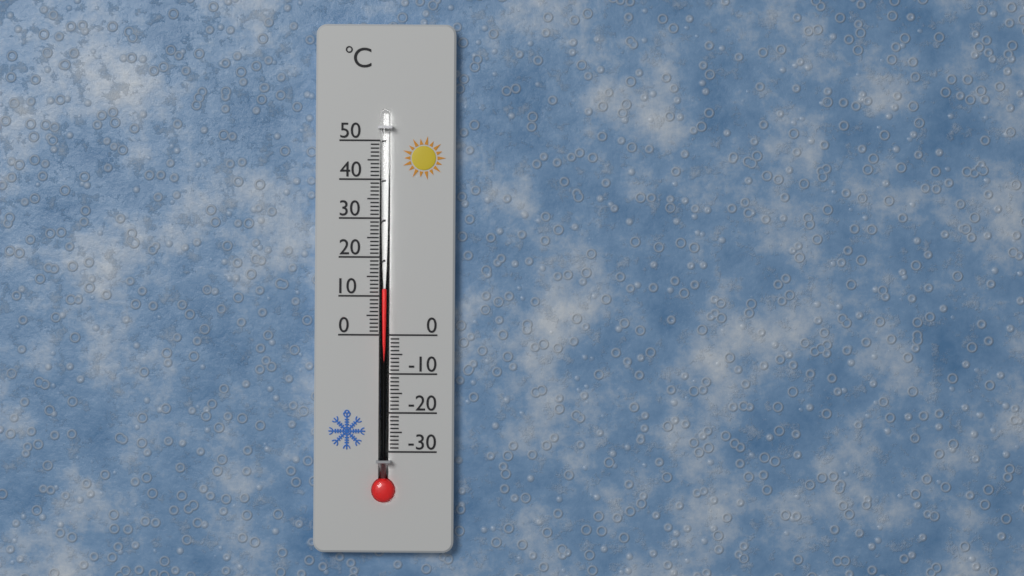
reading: 12 °C
